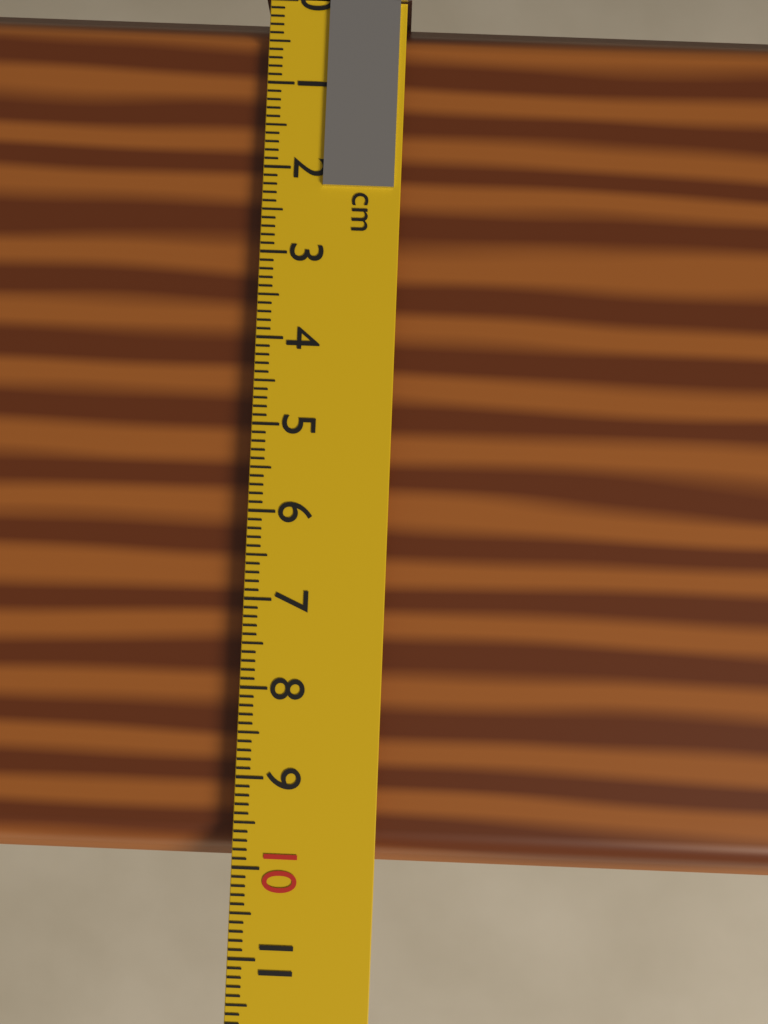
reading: 10.0 cm
